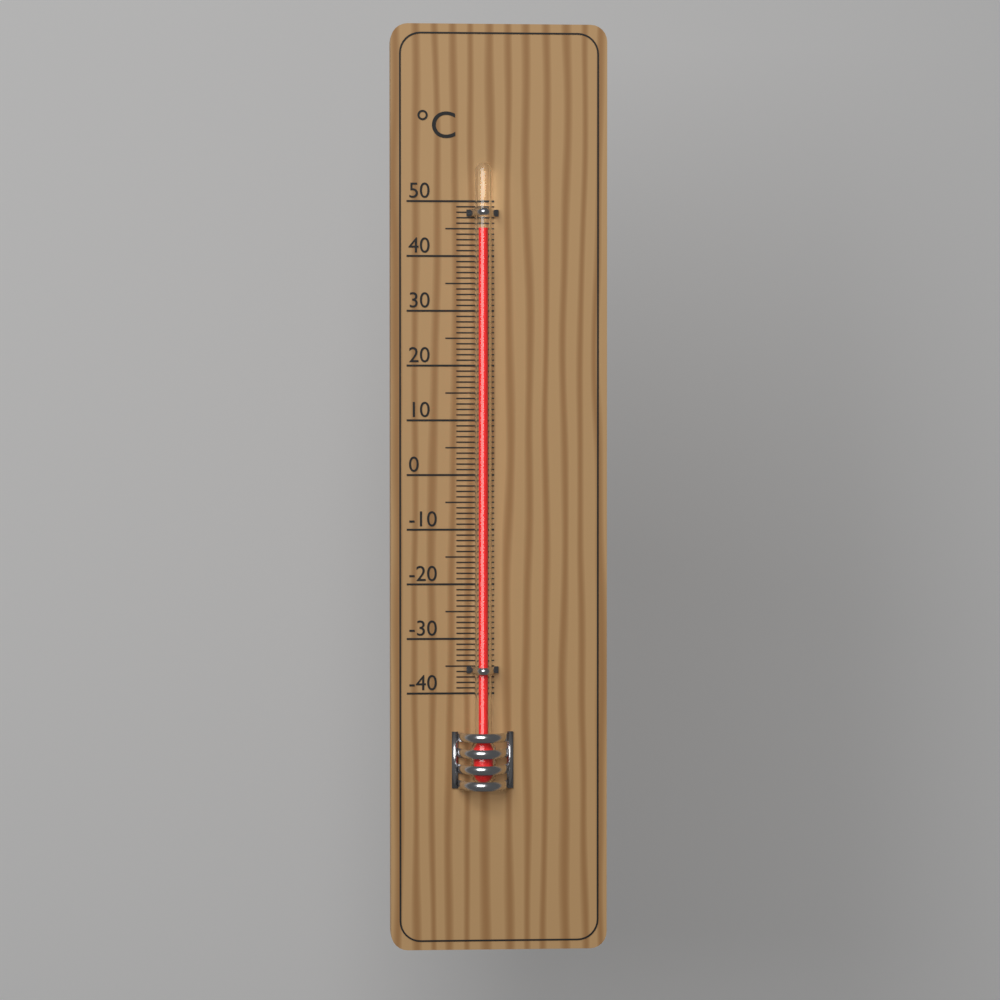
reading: 45 °C
